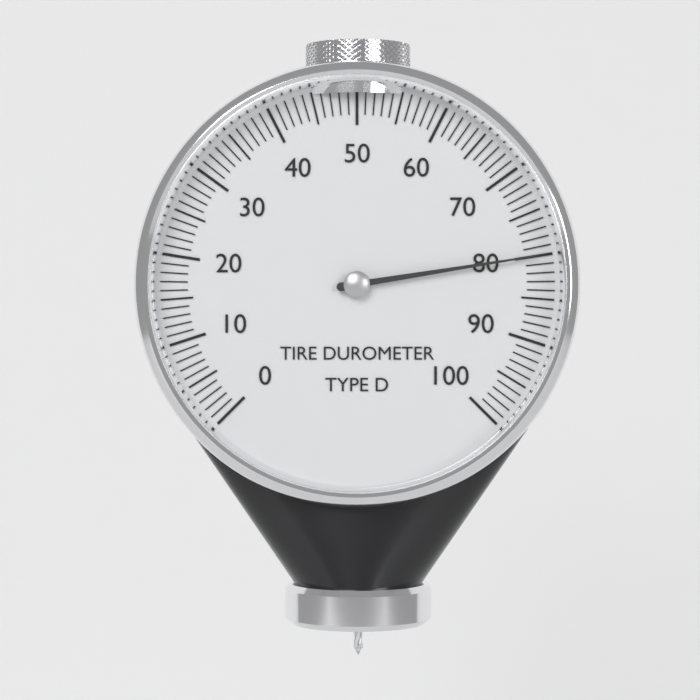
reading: 80 (no unit)
